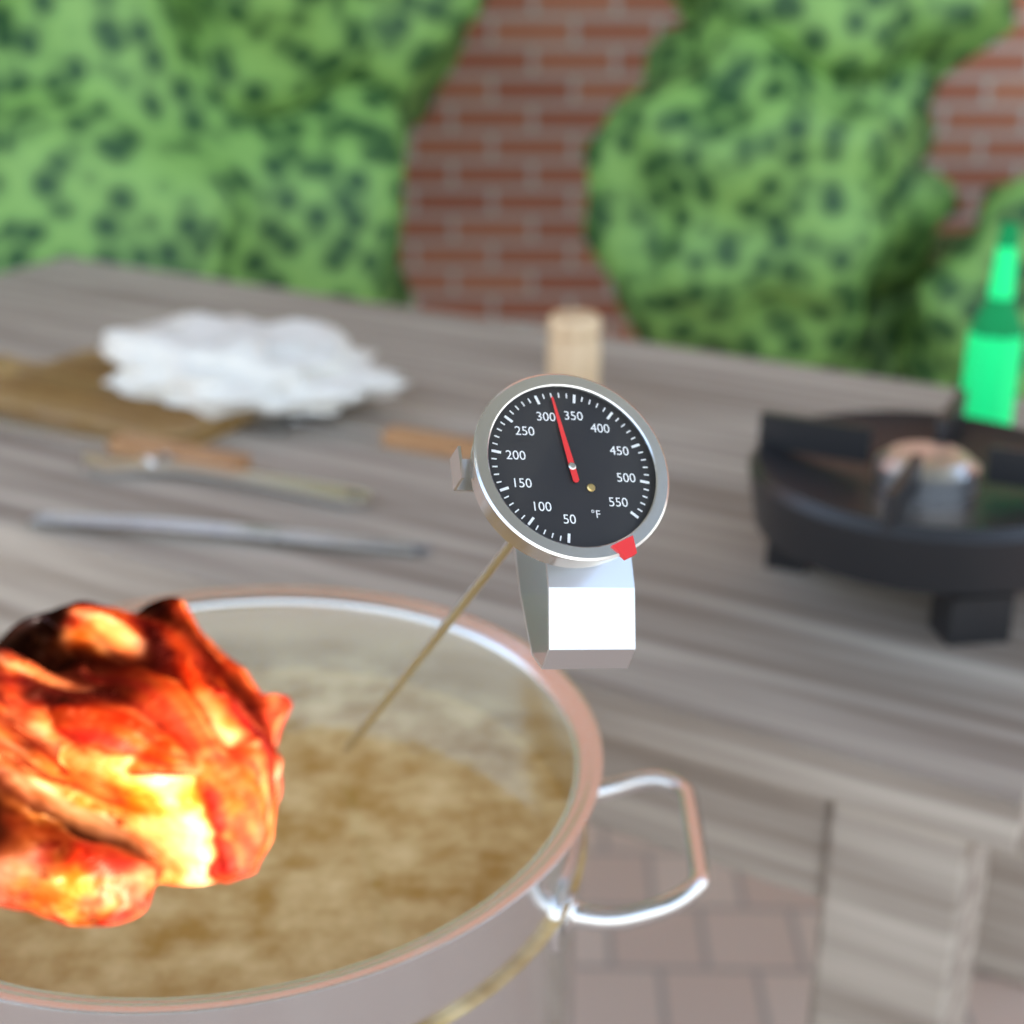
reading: 320 °F
